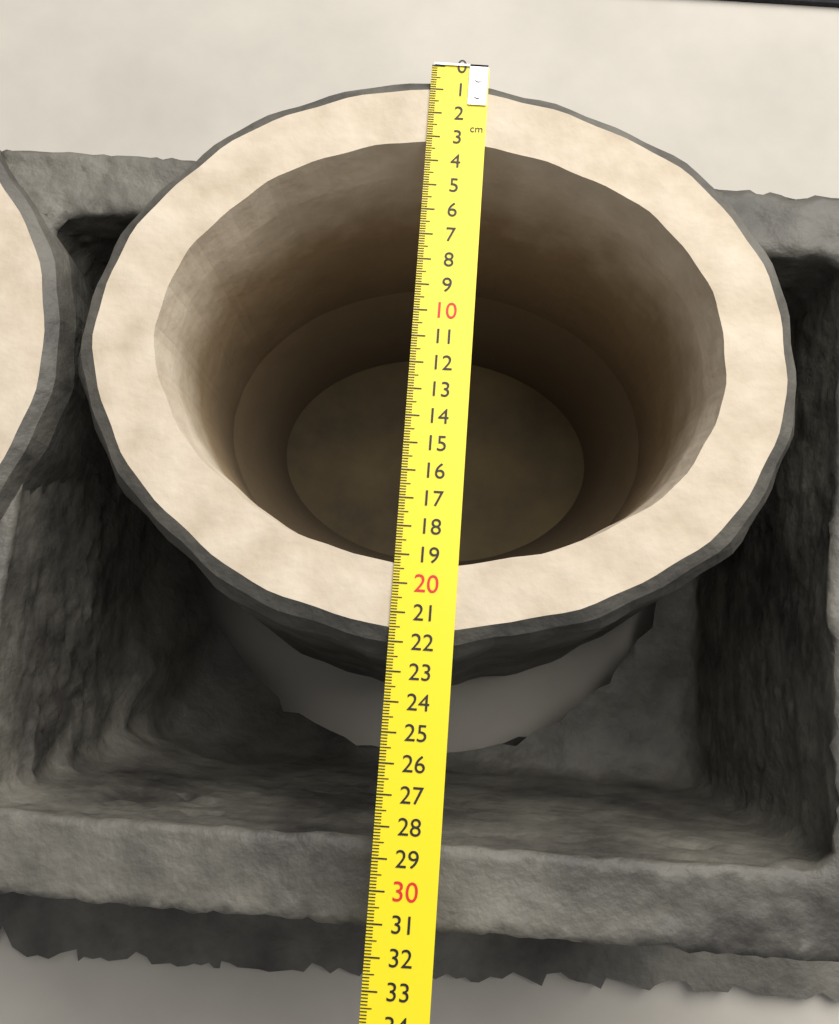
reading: 22.5 cm
